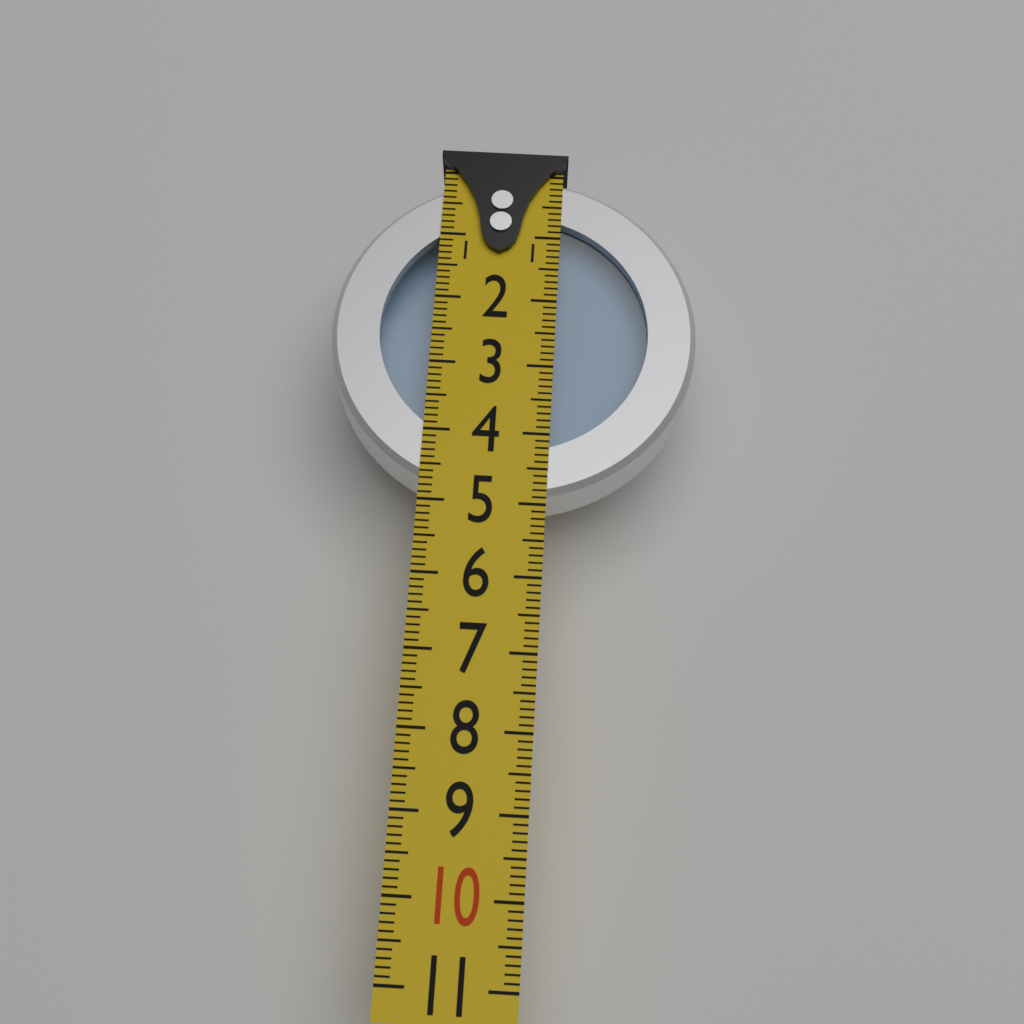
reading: 4.9 (no unit)
